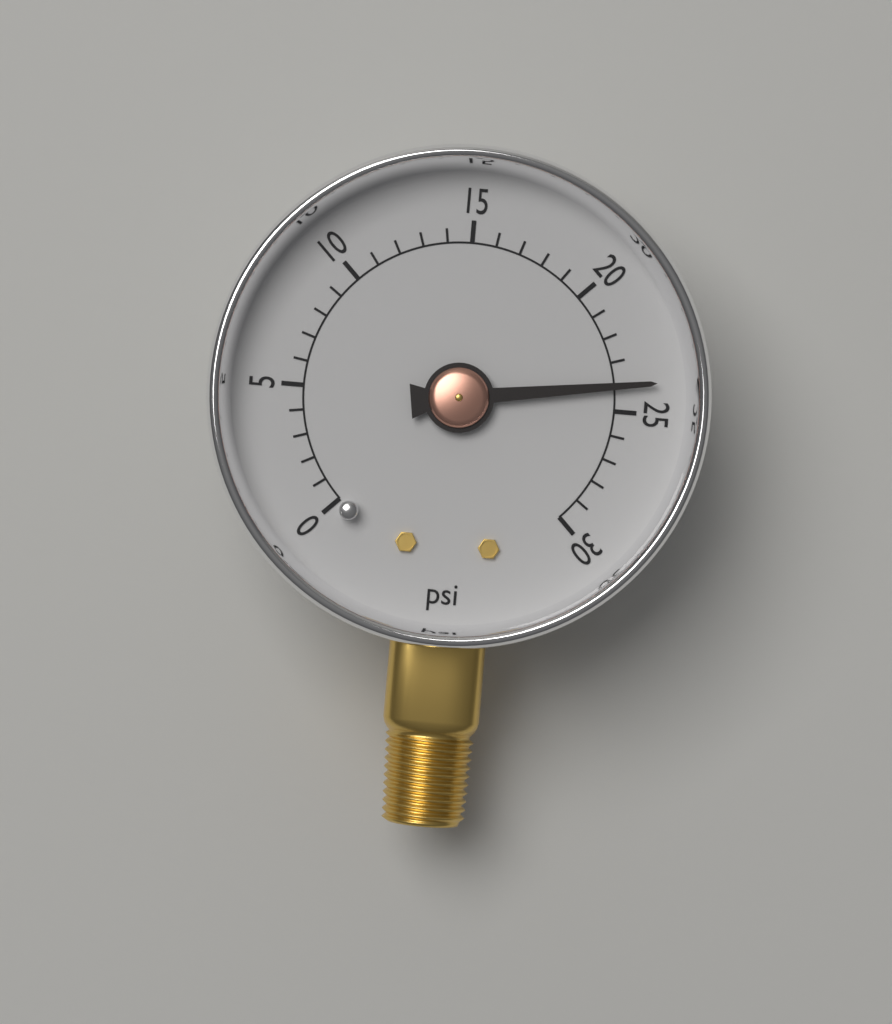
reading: 24 psi
